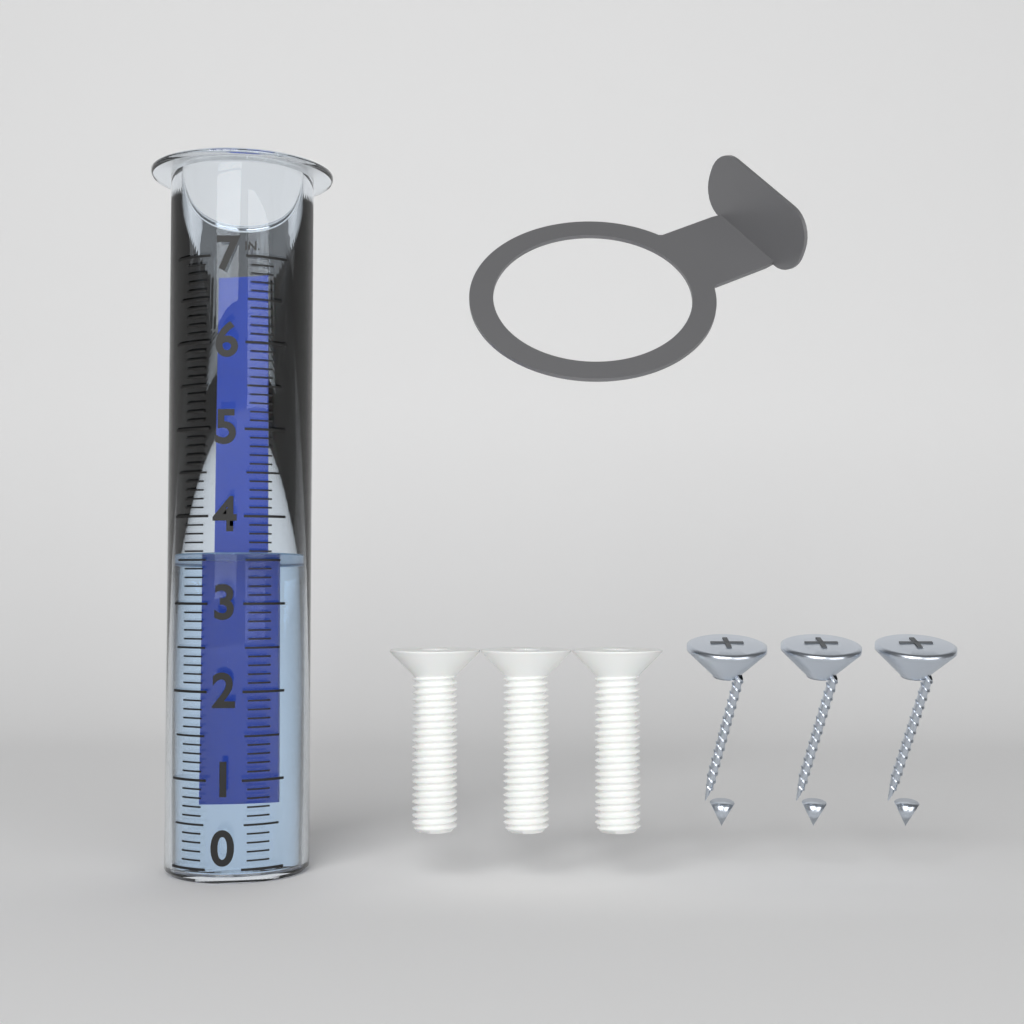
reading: 3.6 in
